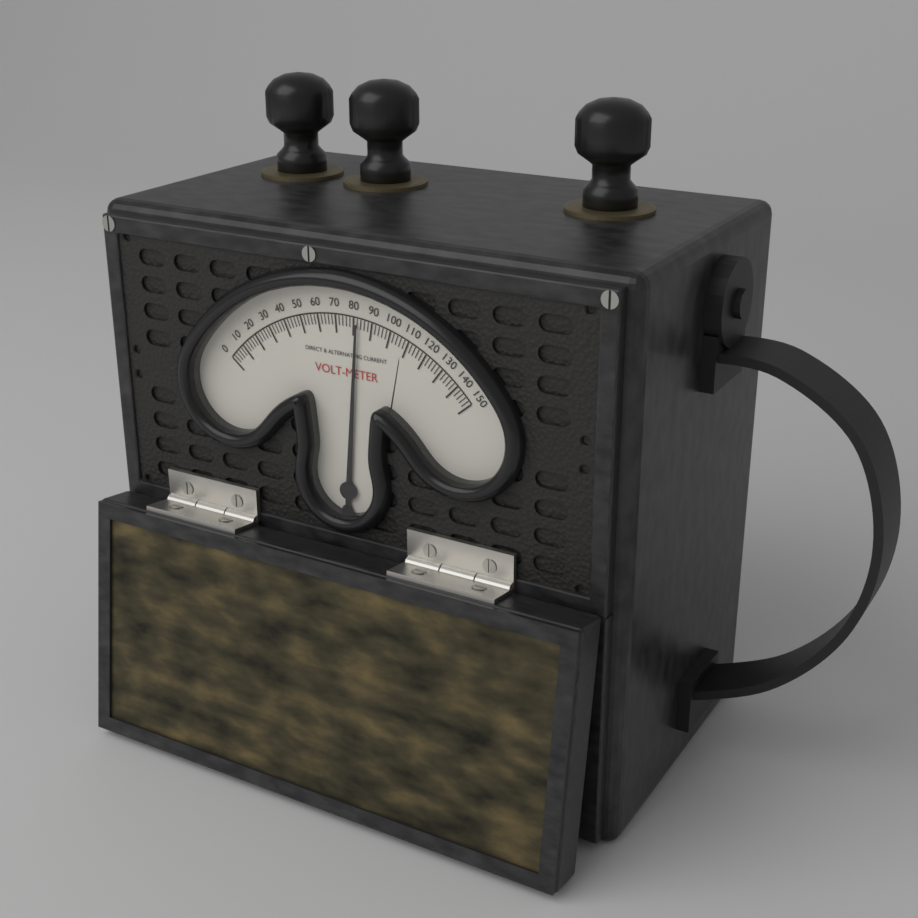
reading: 82 V
